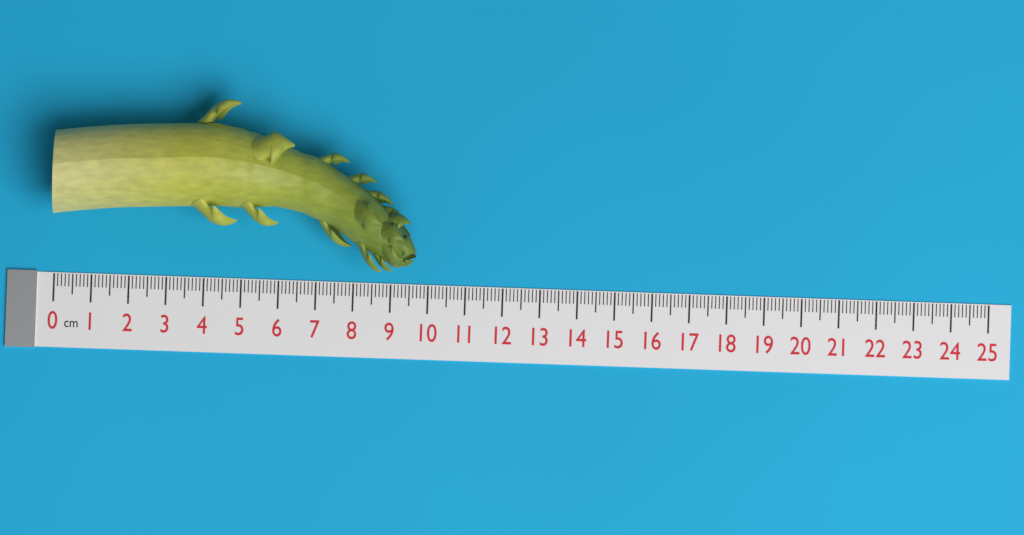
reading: 9.7 cm
